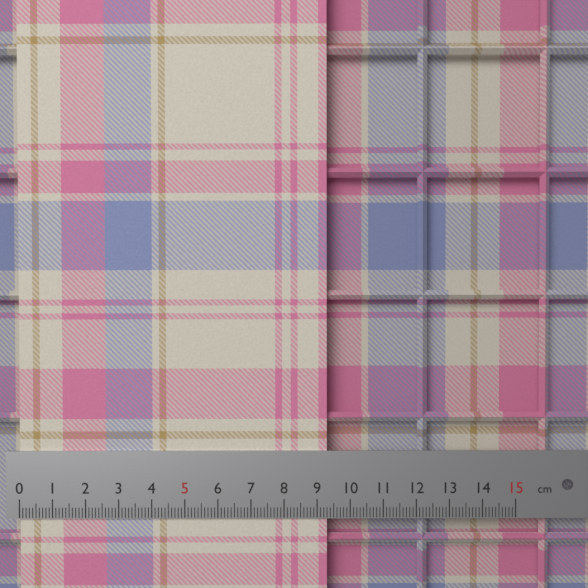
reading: 9.3 cm
